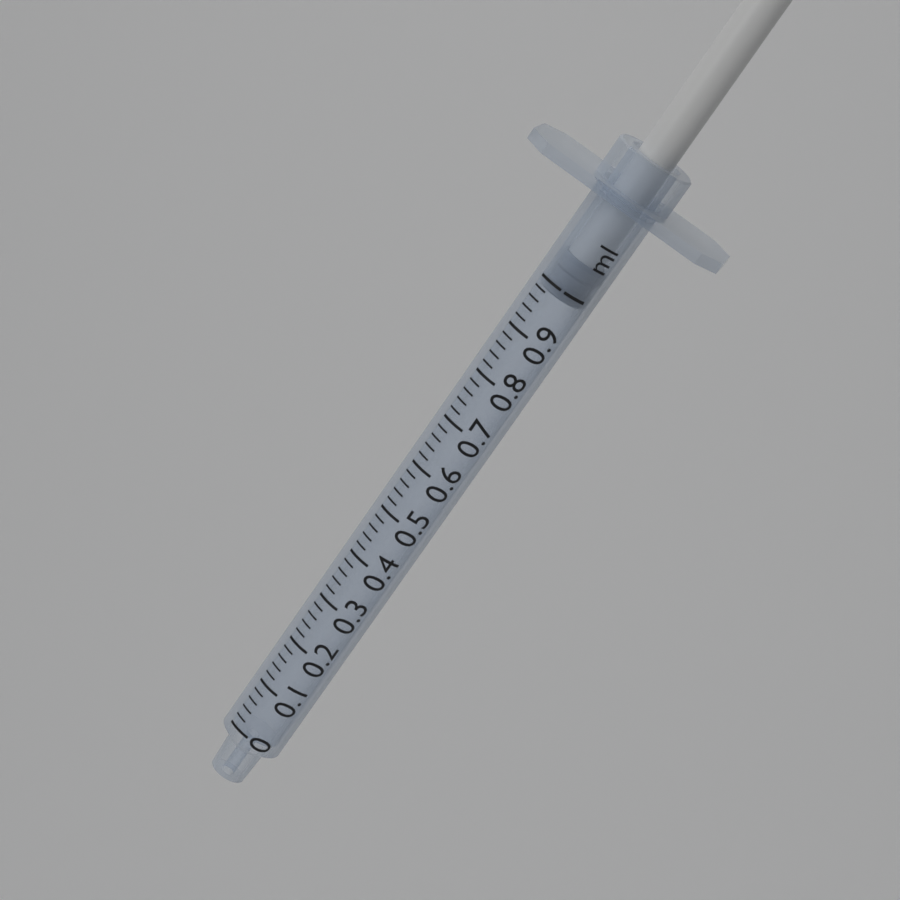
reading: 0.98 ml
